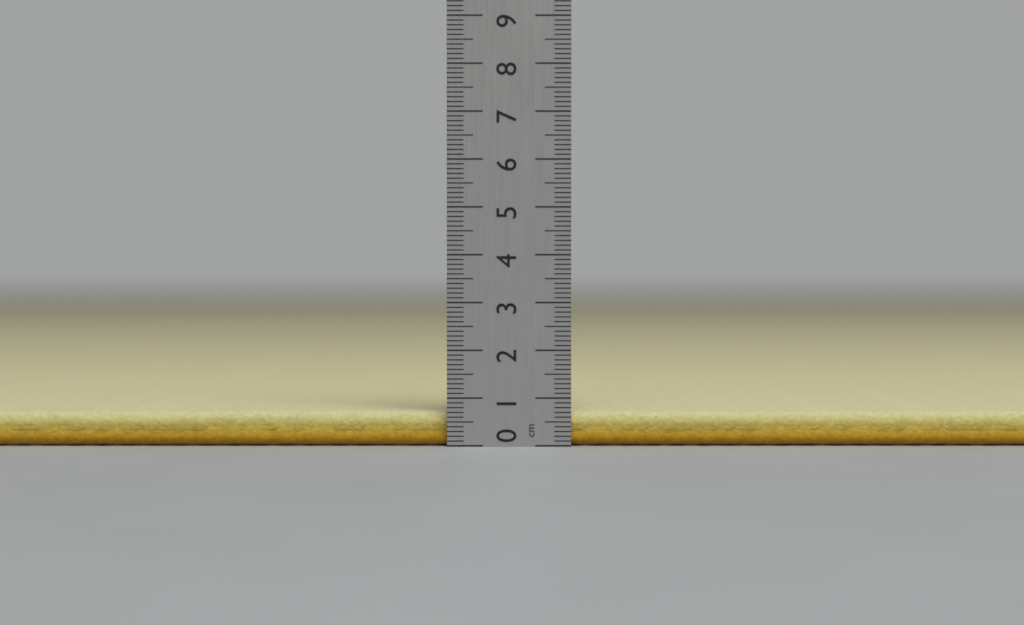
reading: 0.7 cm
